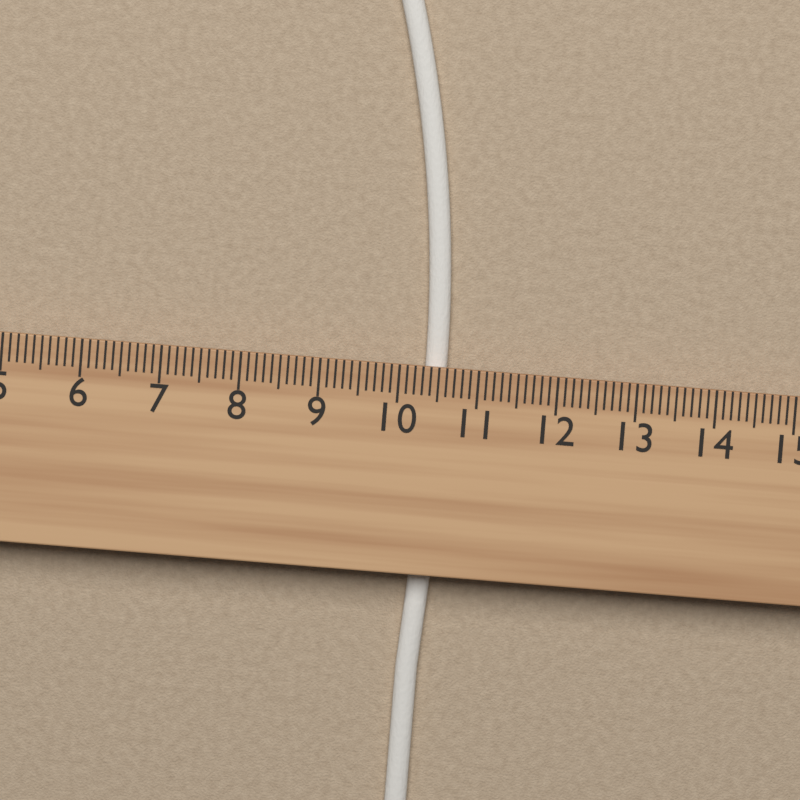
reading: 10.6 cm
